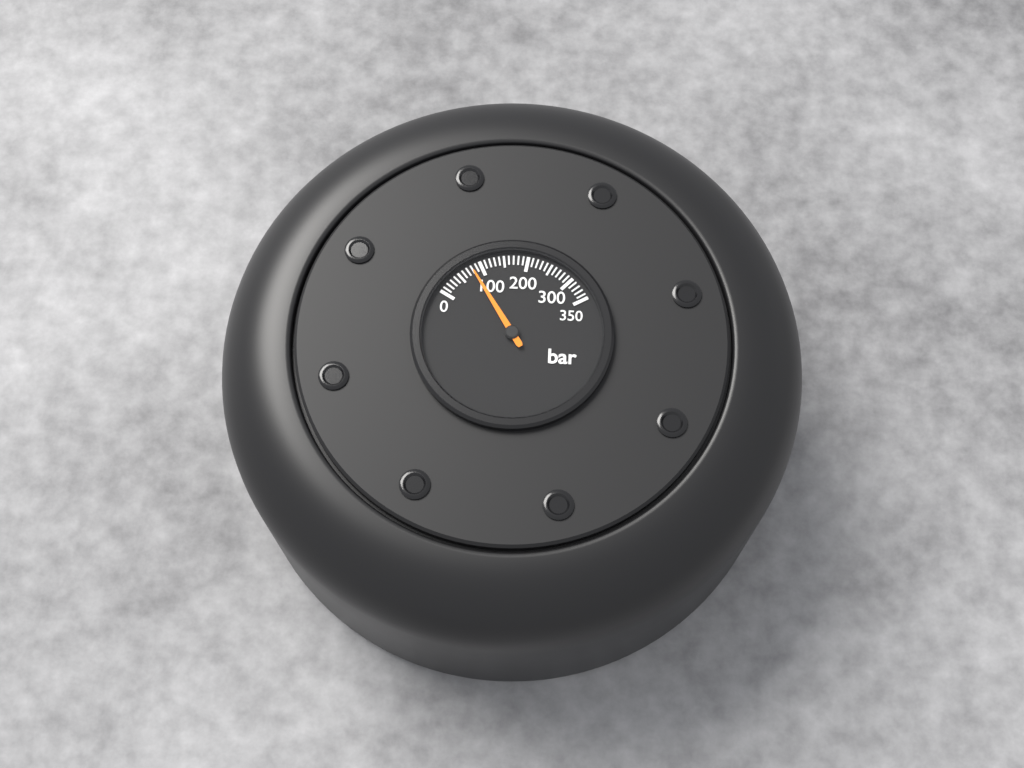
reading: 80 bar
